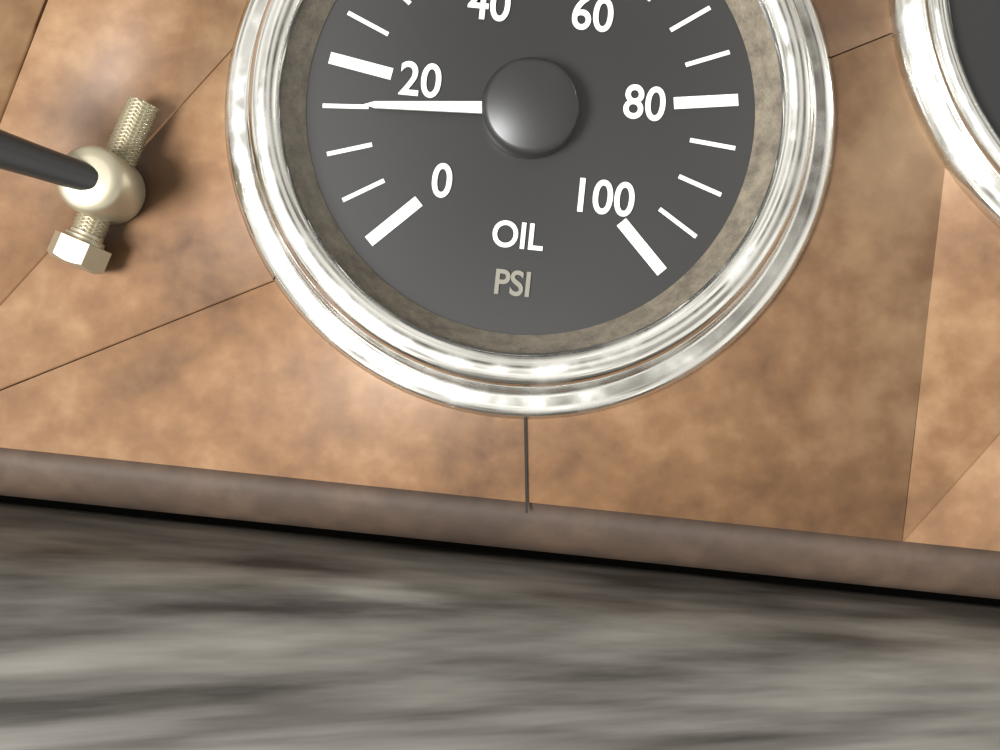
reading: 15 psi
